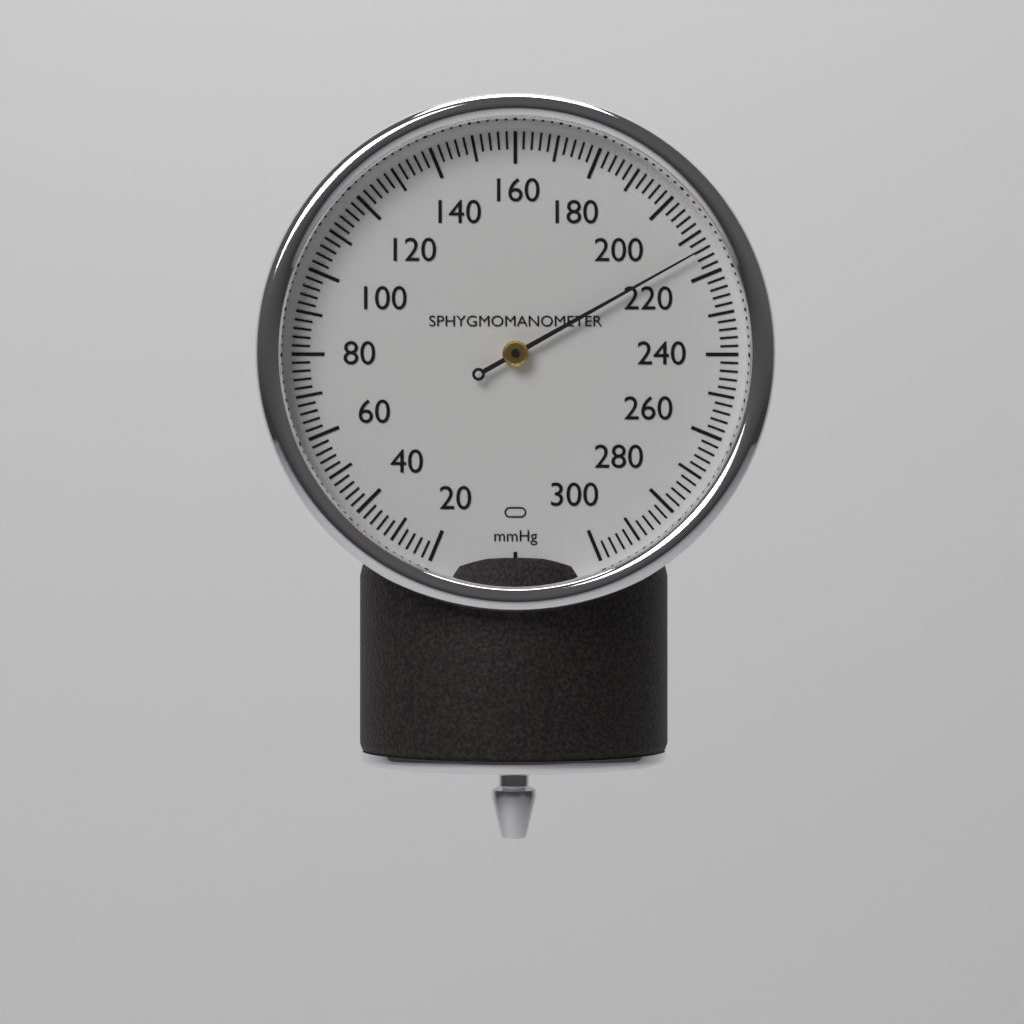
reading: 214 mmHg
